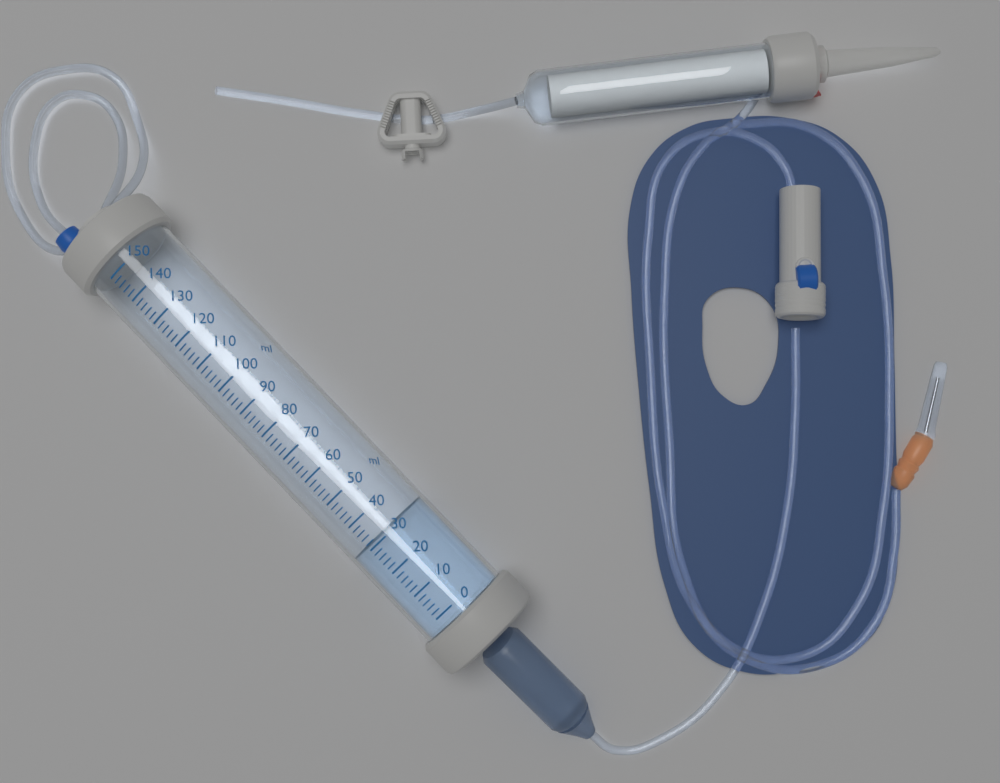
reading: 32 ml
